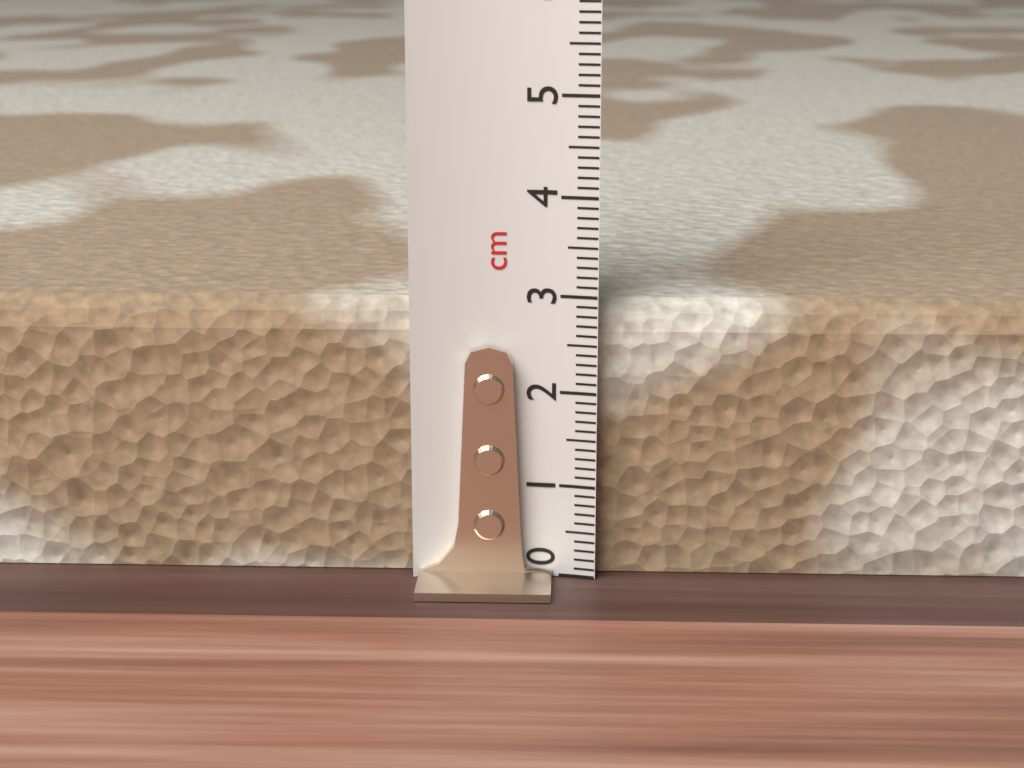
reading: 2.9 cm
